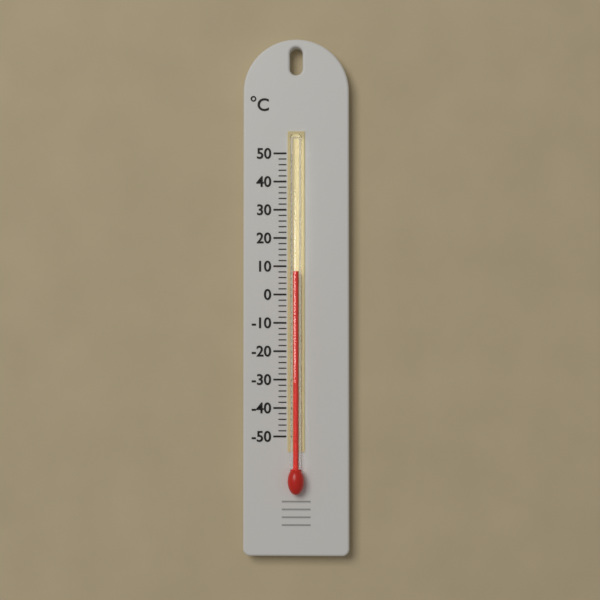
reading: 8 °C
